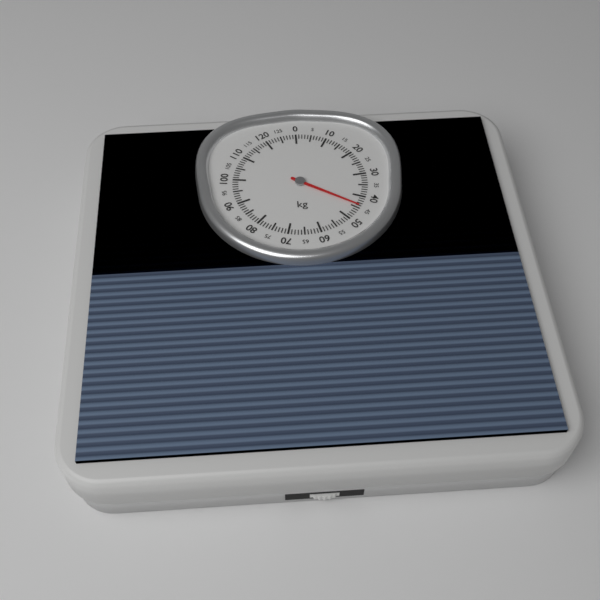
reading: 44 kg
